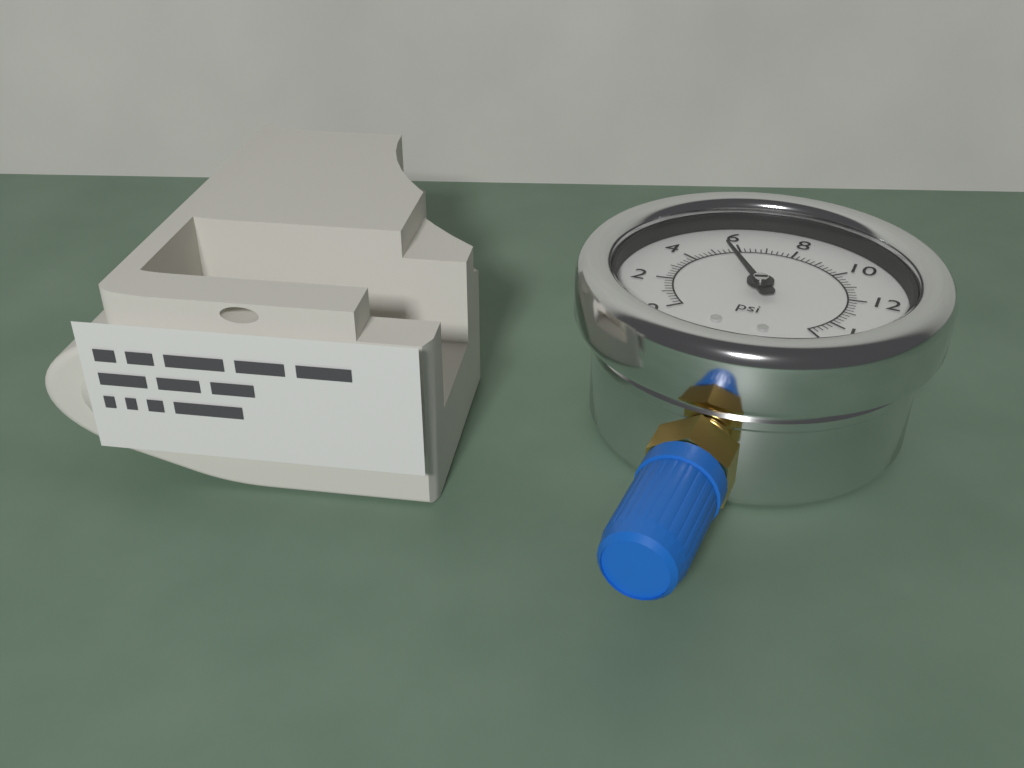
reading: 5.6 psi
